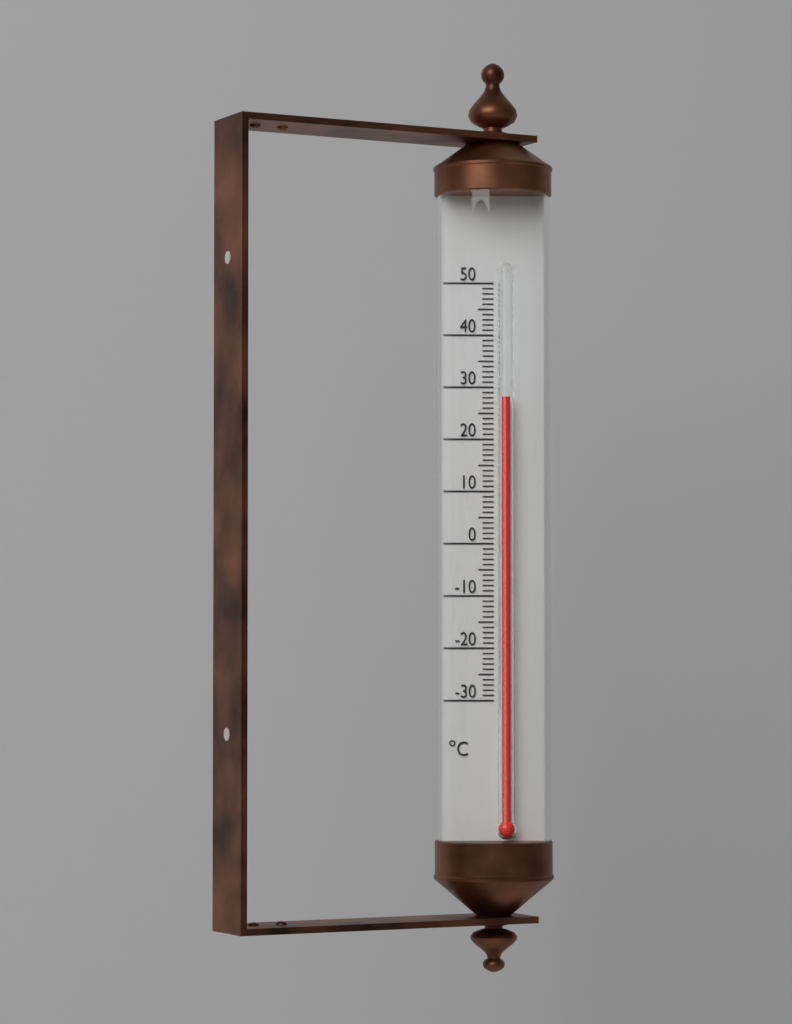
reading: 28 °C
